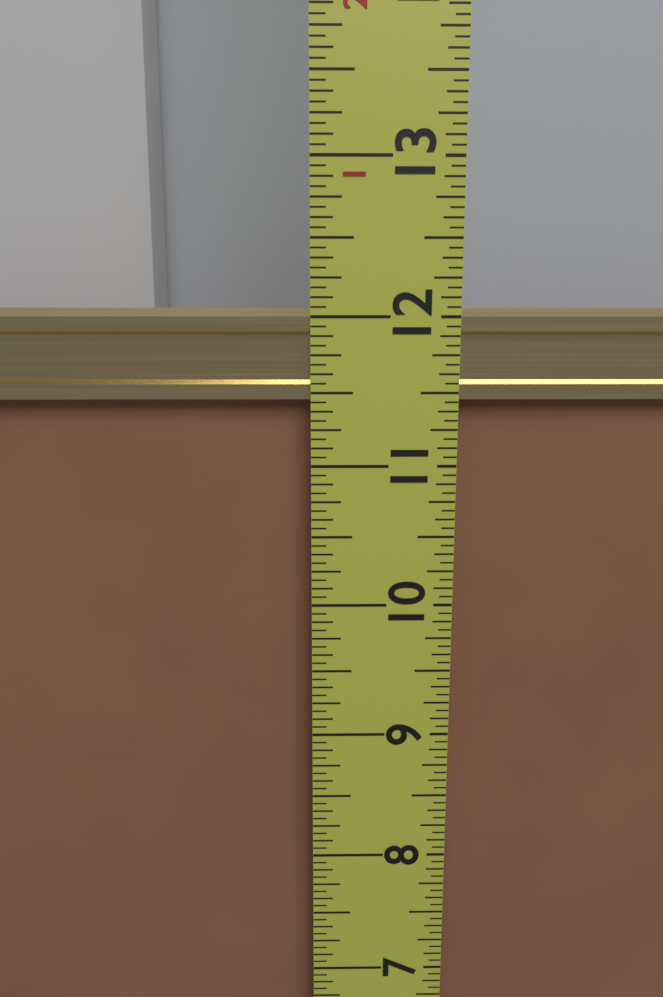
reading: 12.0625 in
